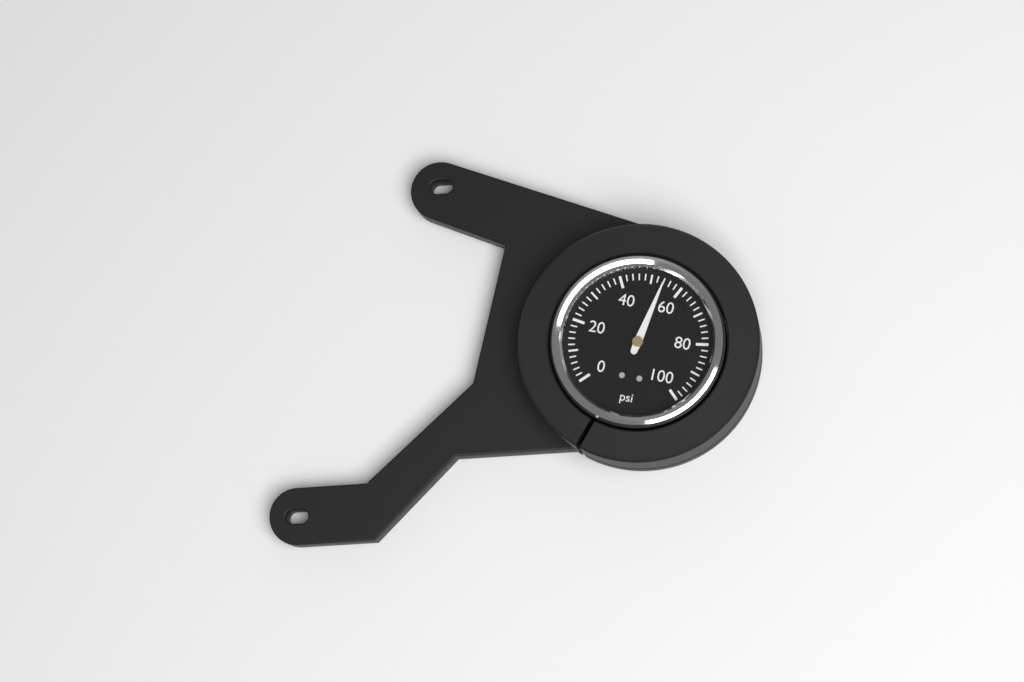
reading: 54 psi
